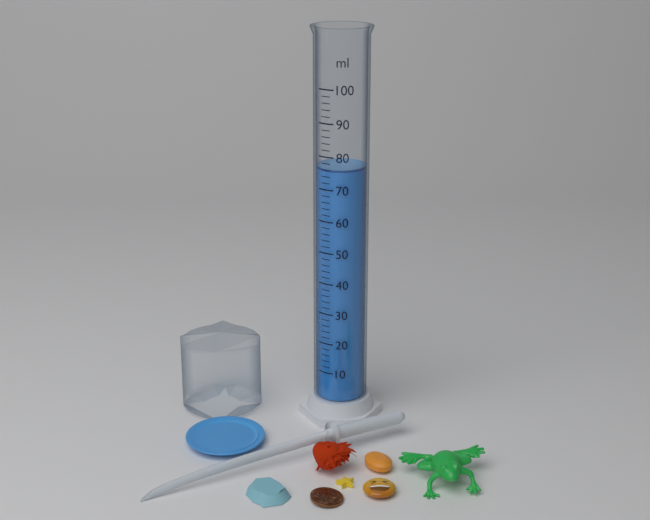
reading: 76 ml
